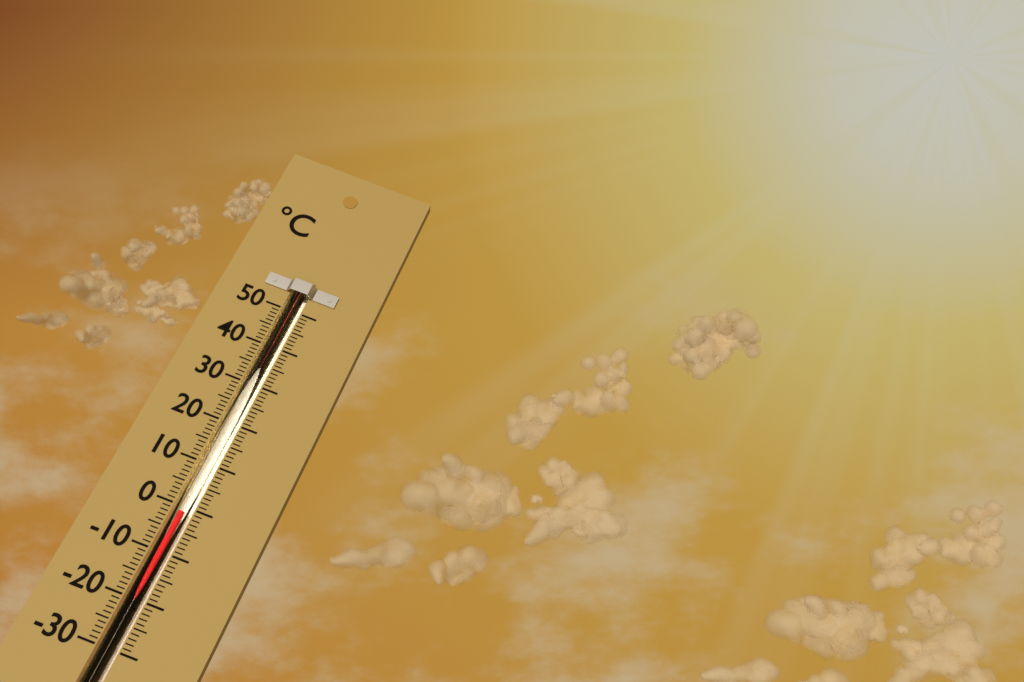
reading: -1 °C
